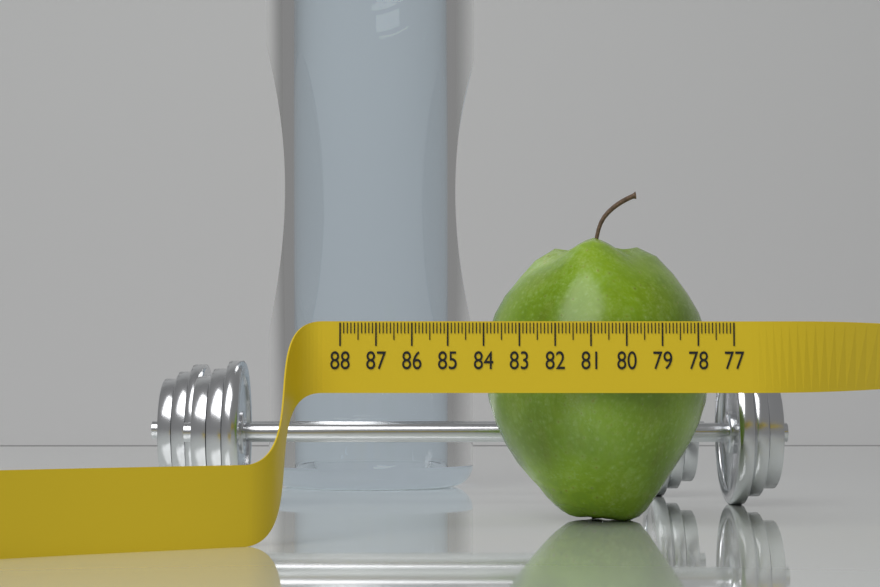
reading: 83.8 (no unit)
